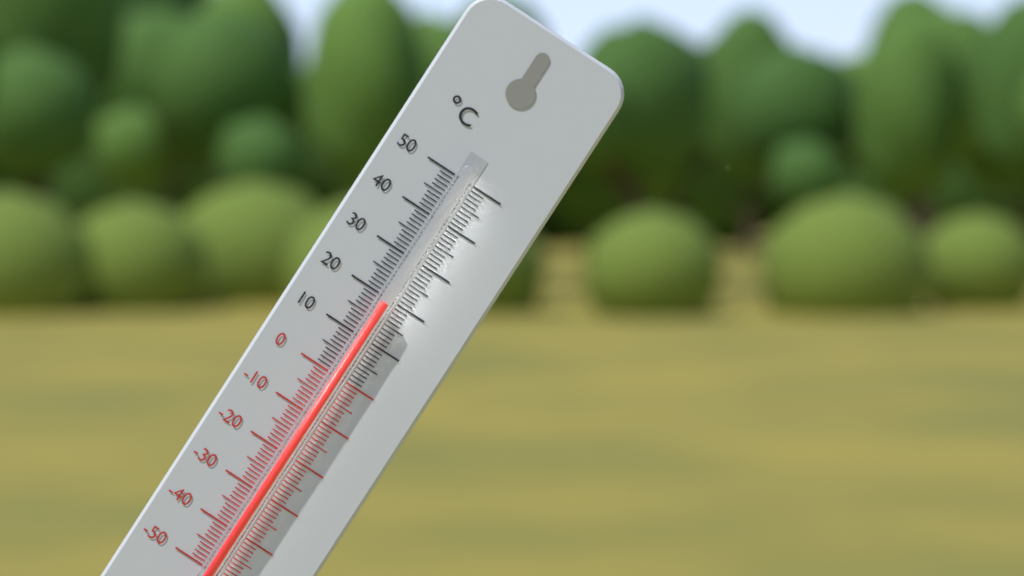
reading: 19 °C
